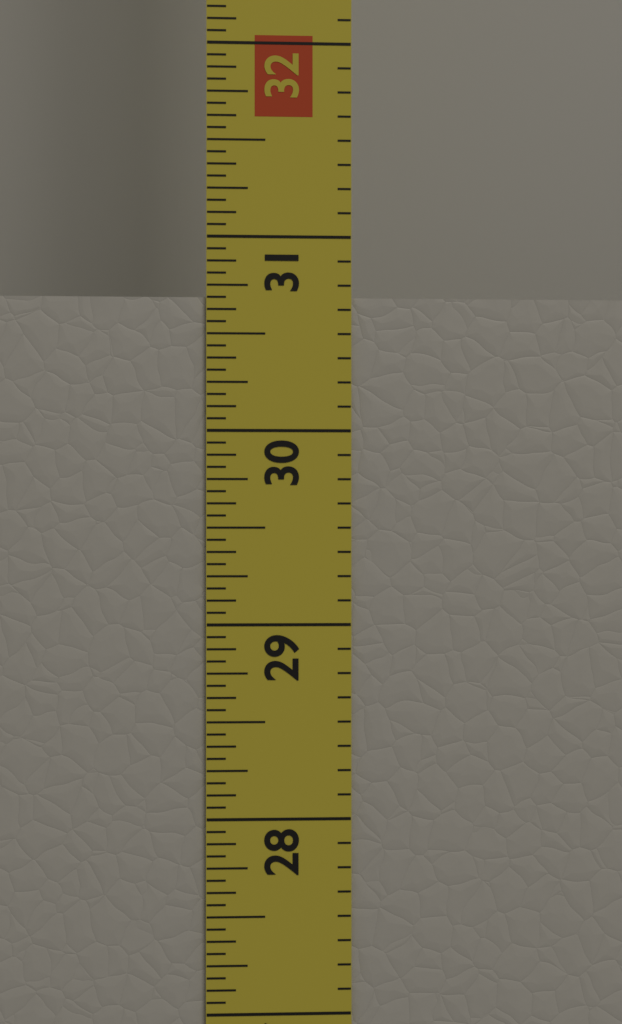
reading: 30.6875 in
